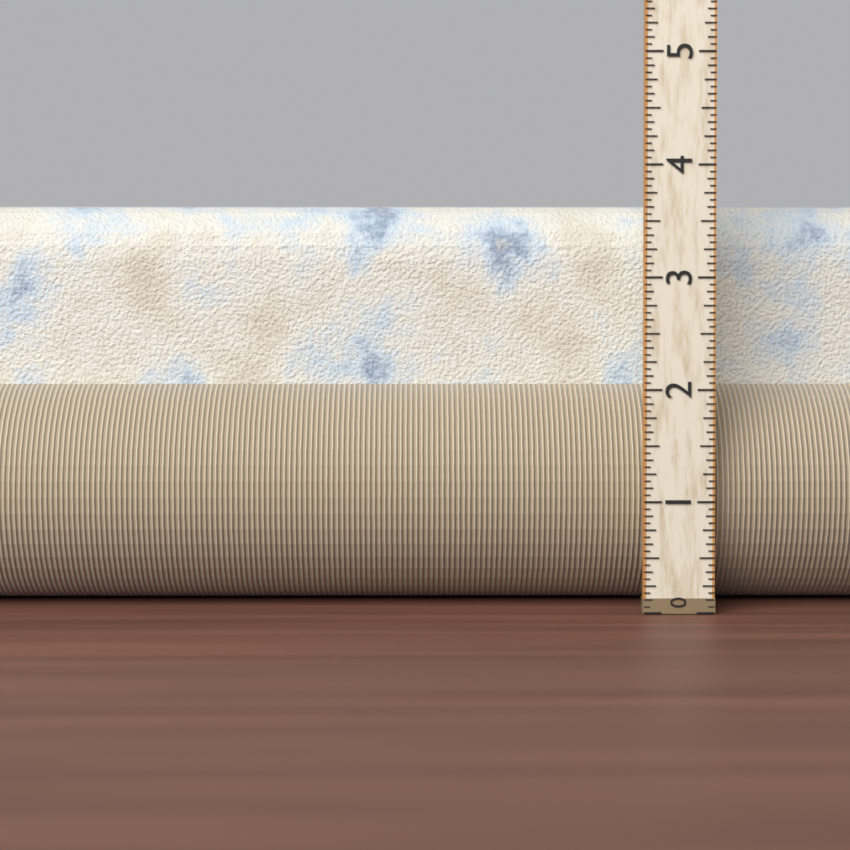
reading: 3.6875 (no unit)
